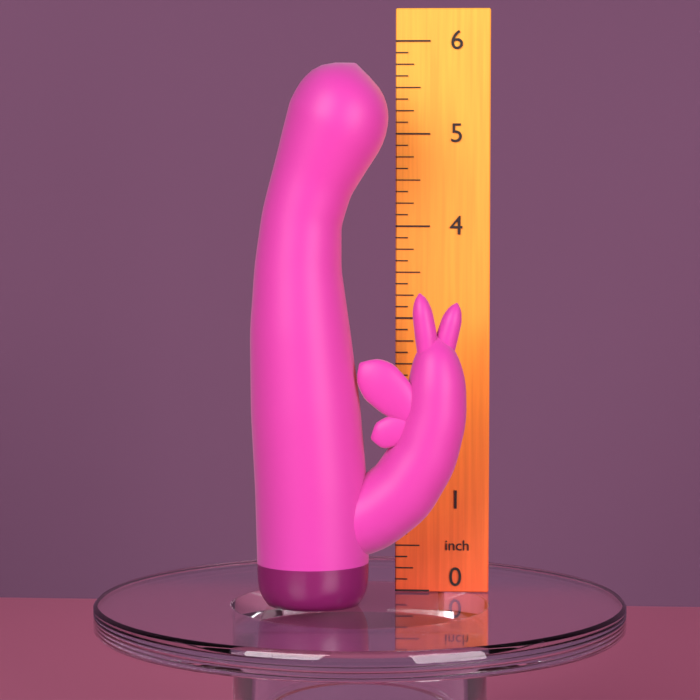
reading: 5.750 inch
